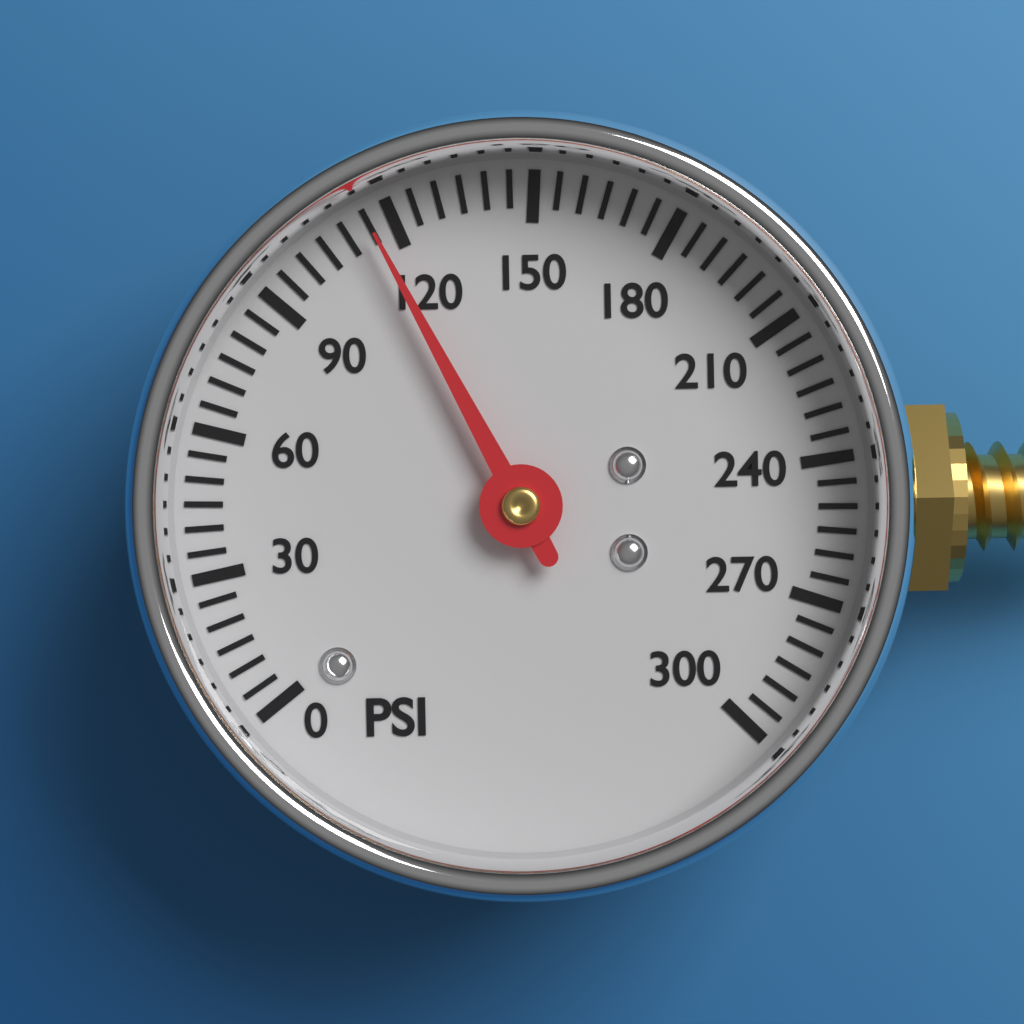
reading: 115 psi
